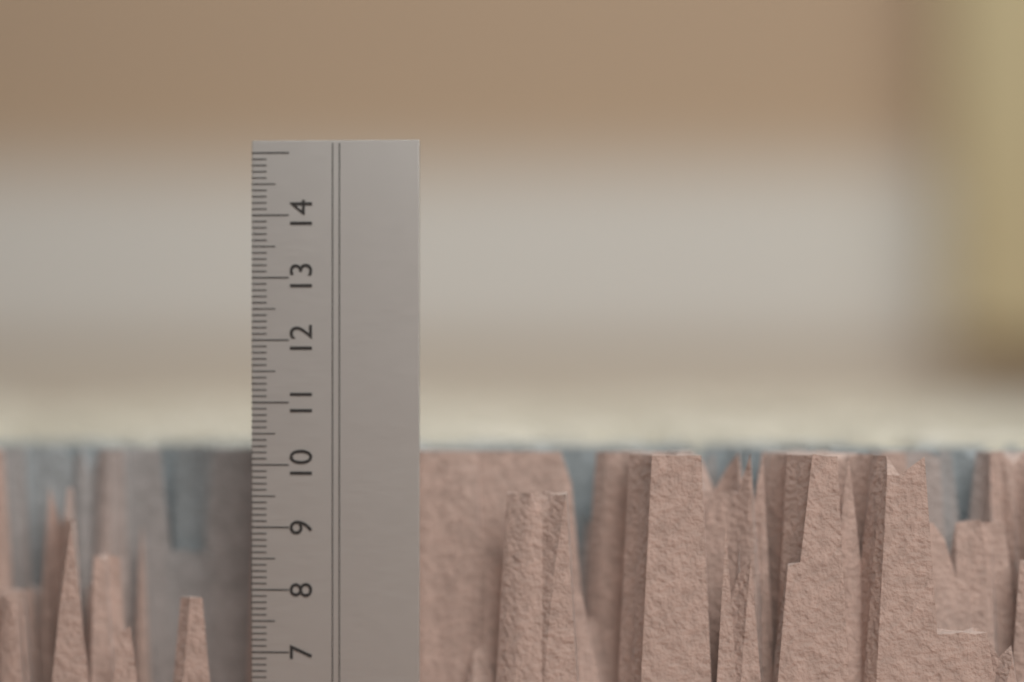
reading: 10.2 cm
